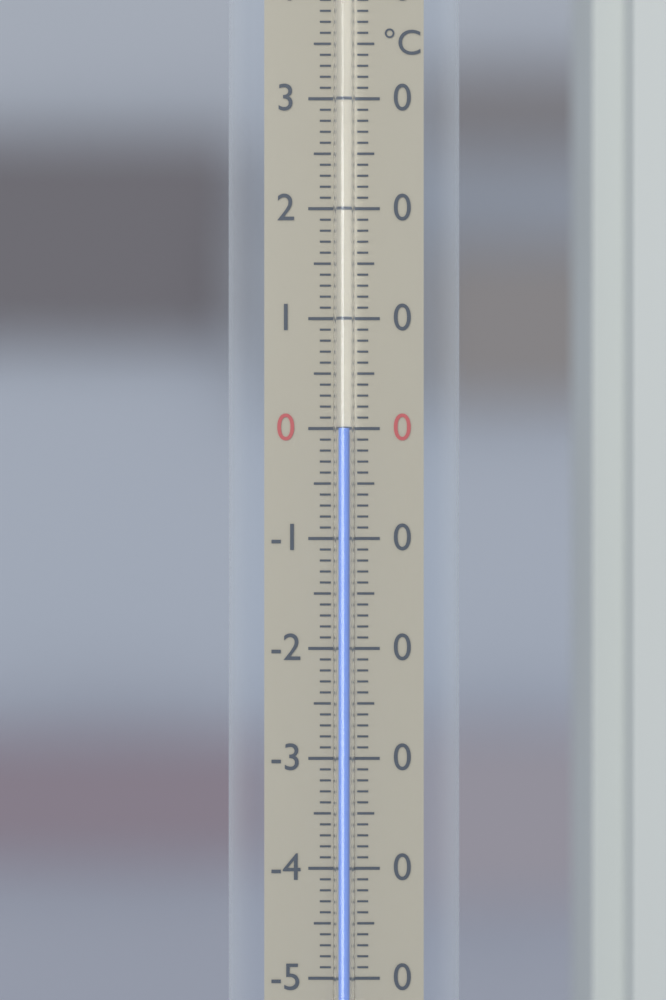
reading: 0 °C
